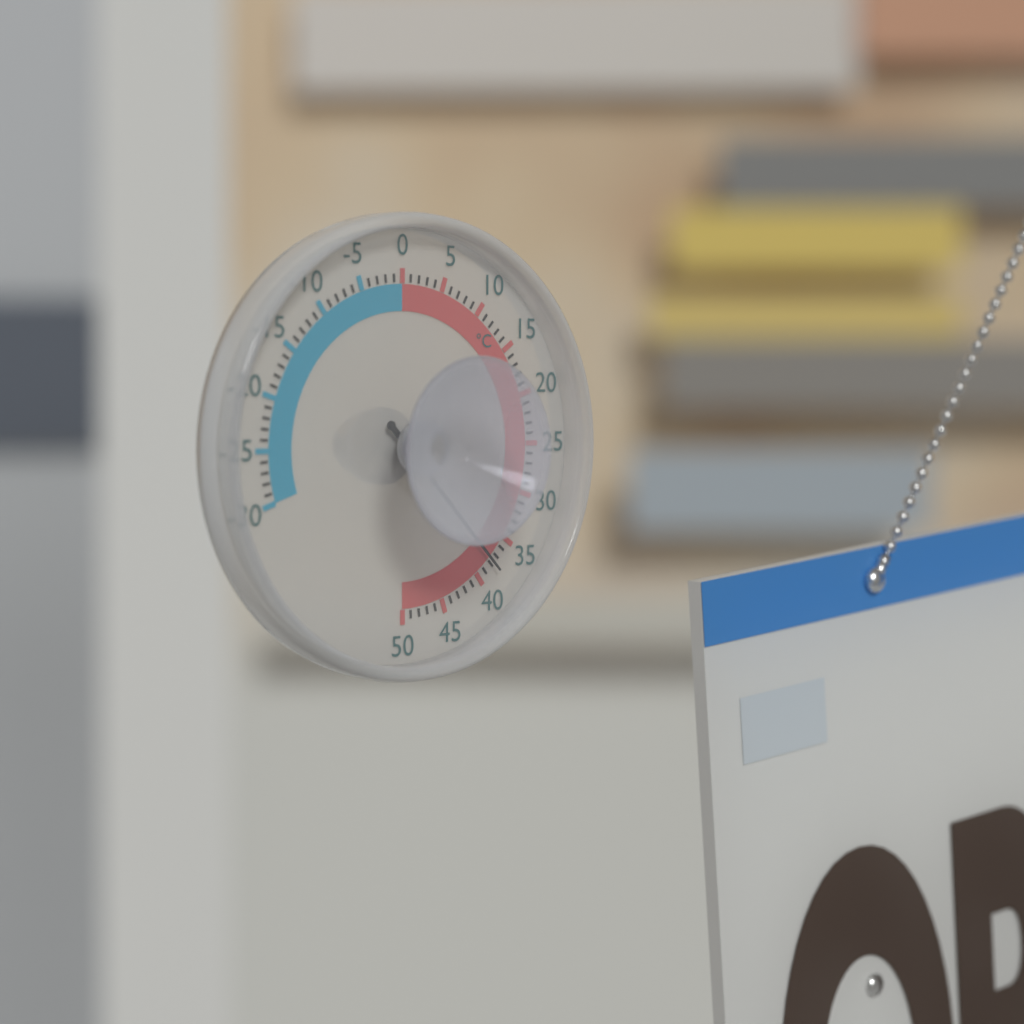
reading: 38 °C
